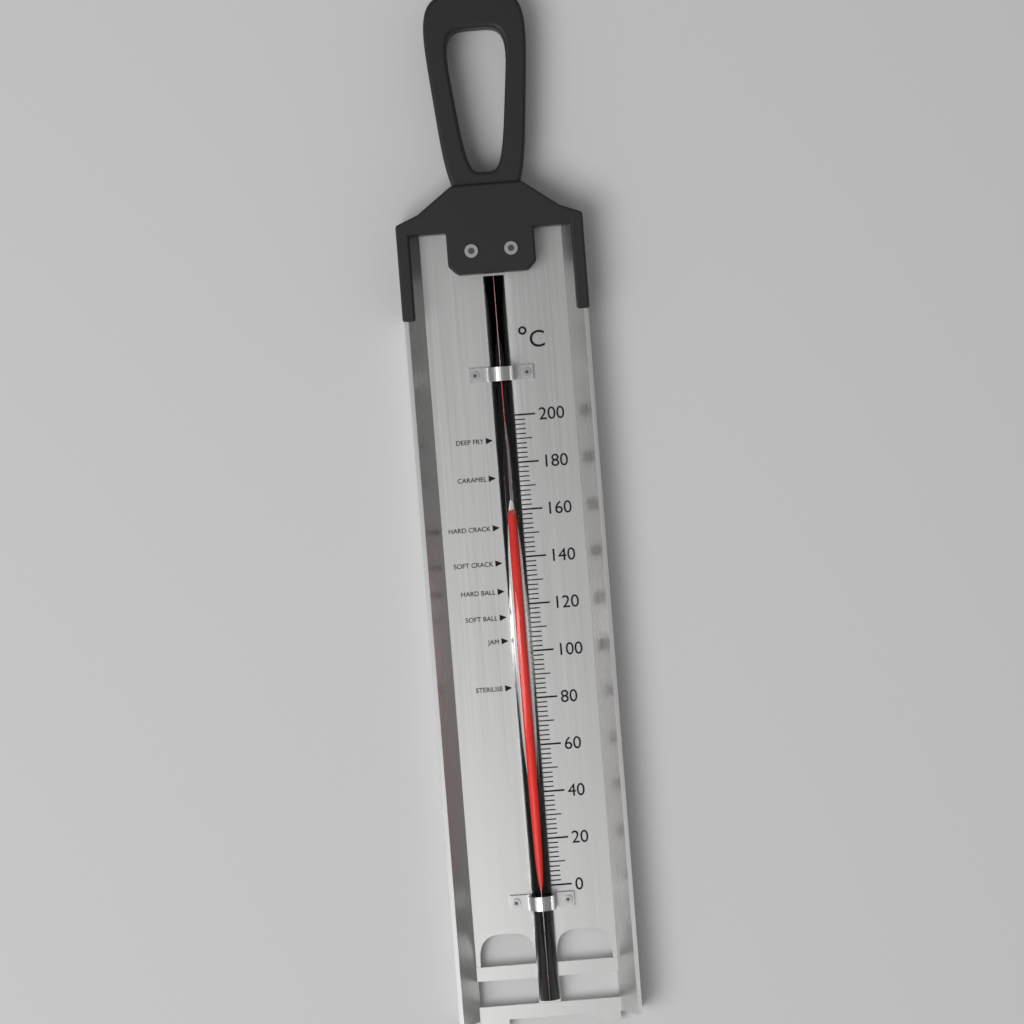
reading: 158 °C
